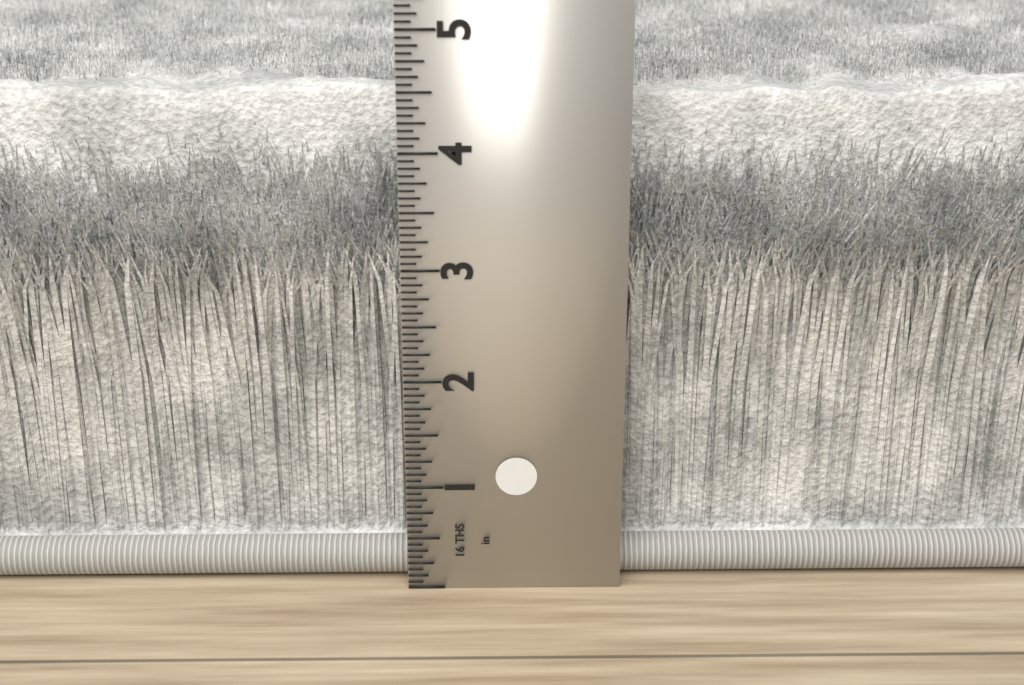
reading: 4.4375 in
